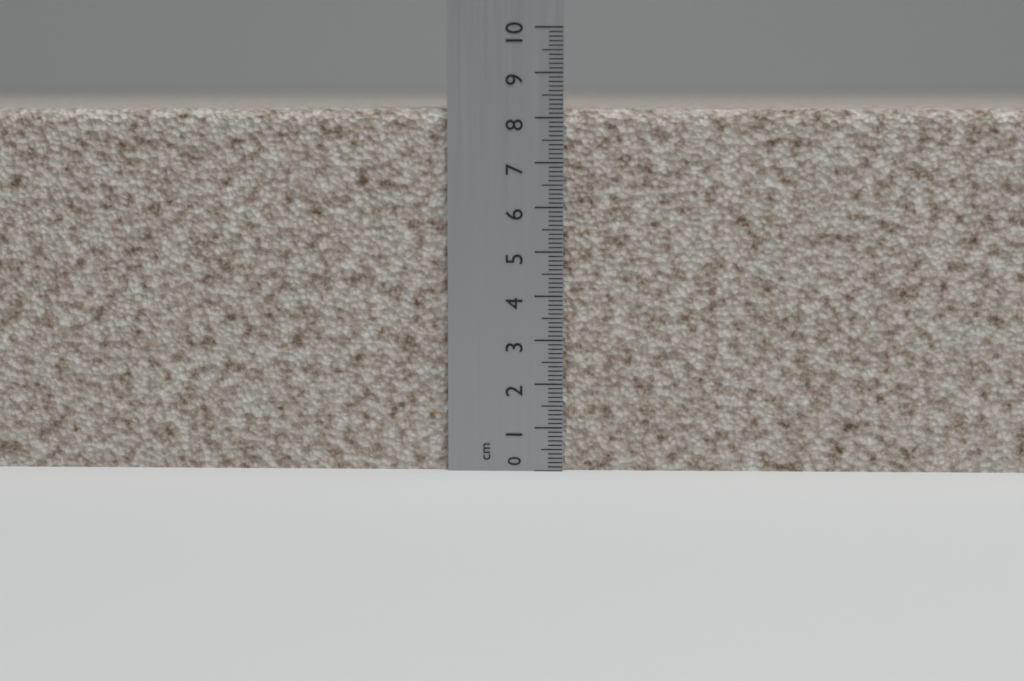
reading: 8.2 cm
